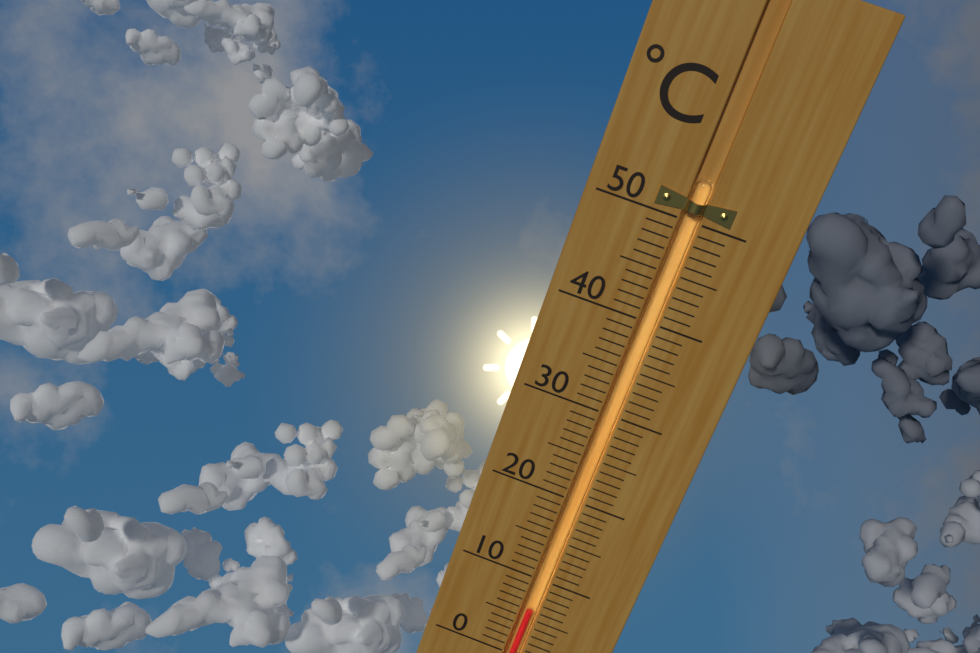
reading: 6 °C
